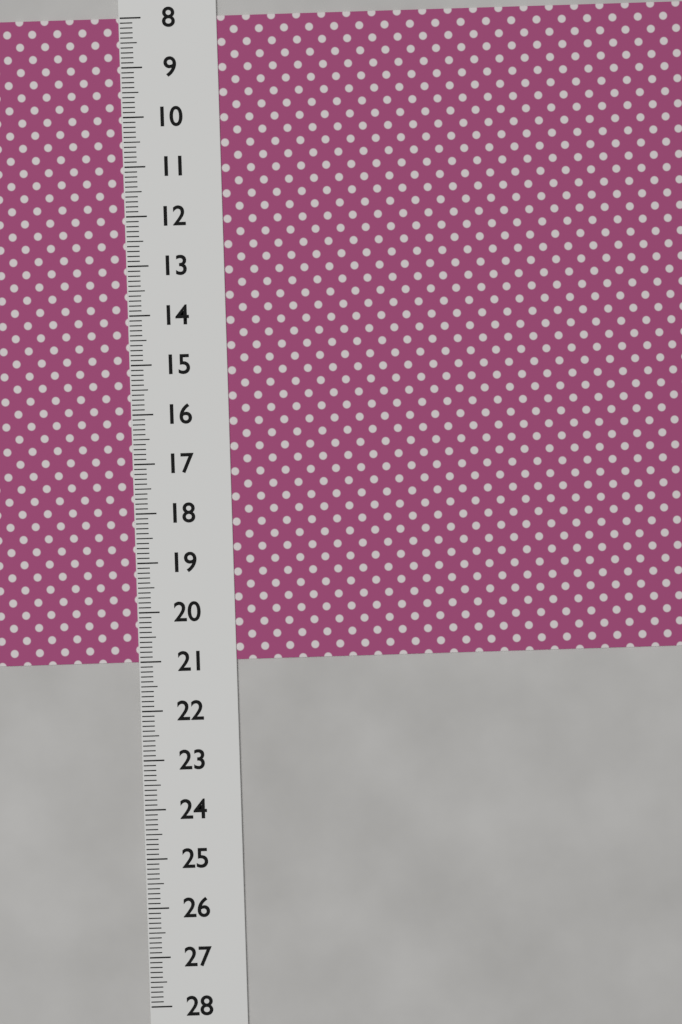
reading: 21.0 (no unit)
